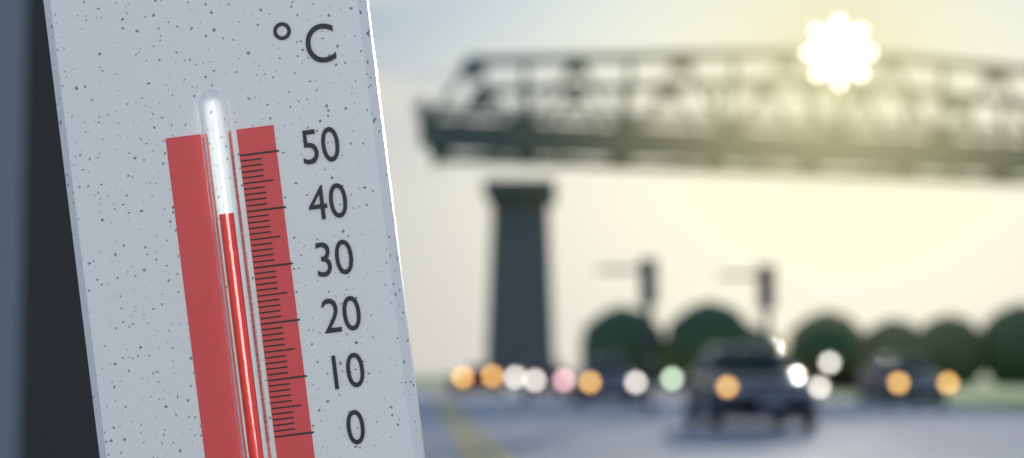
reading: 40 °C
